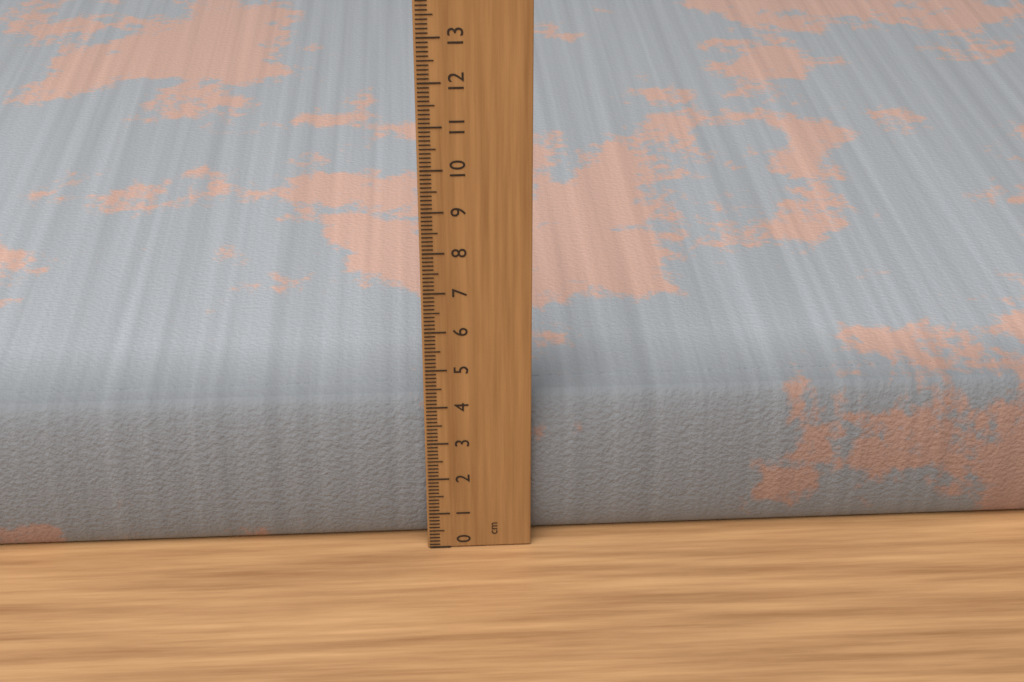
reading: 4.0 cm
